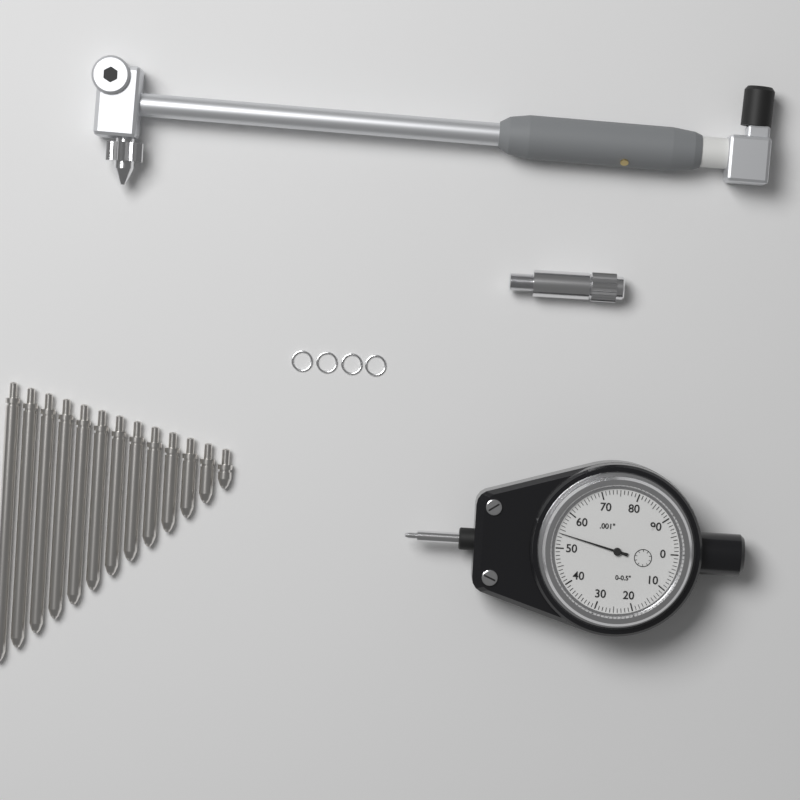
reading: 0.054 in
